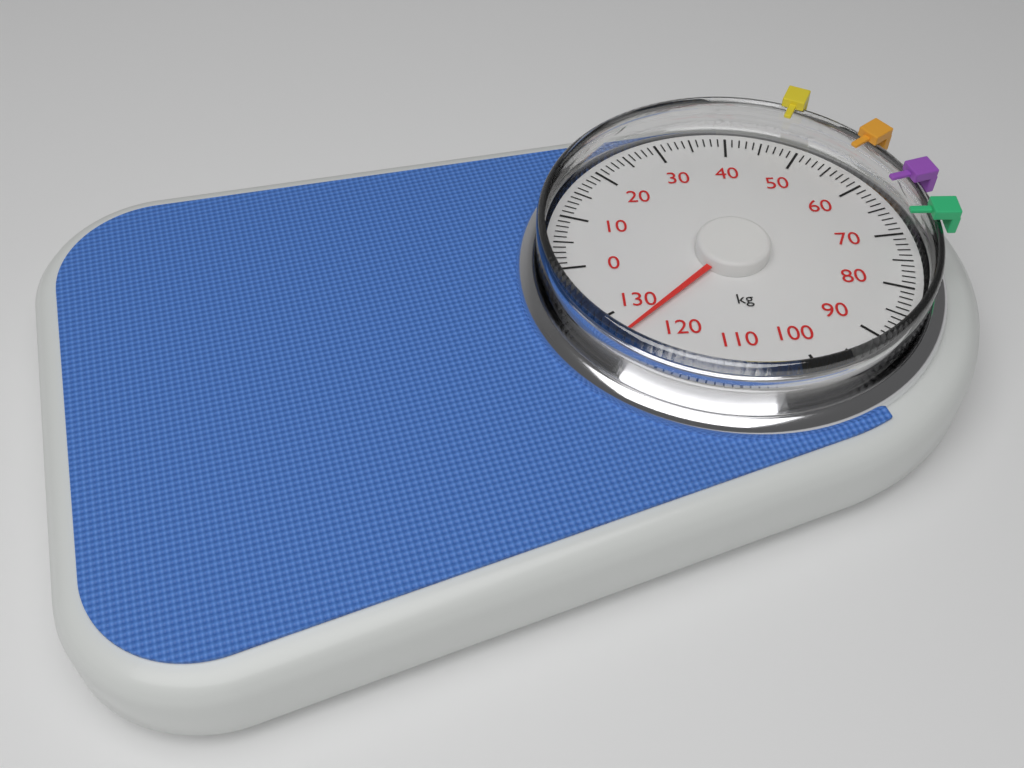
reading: 126 kg
